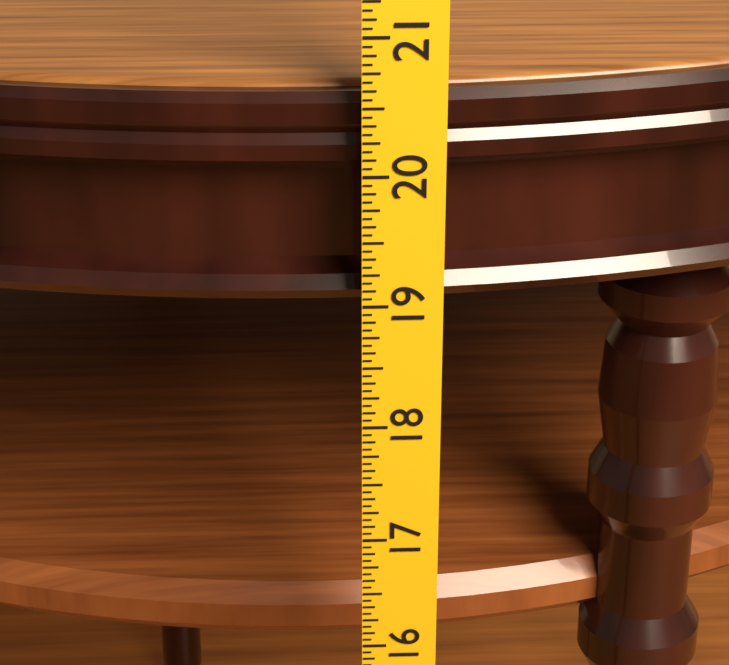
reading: 20.5625 in
